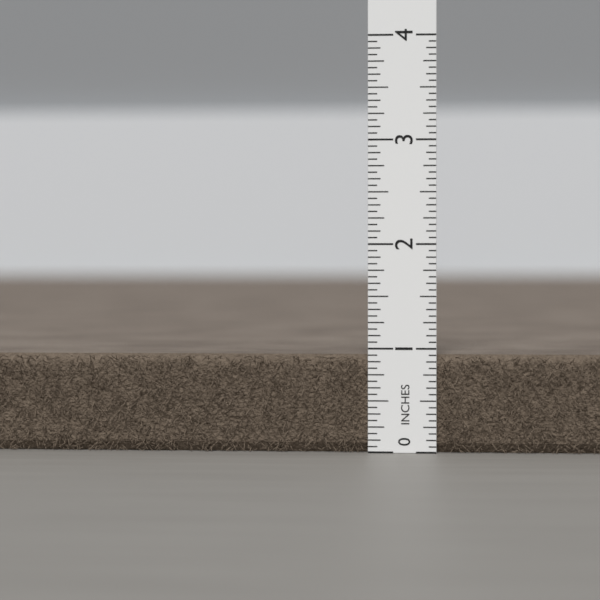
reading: 0.9375 in
